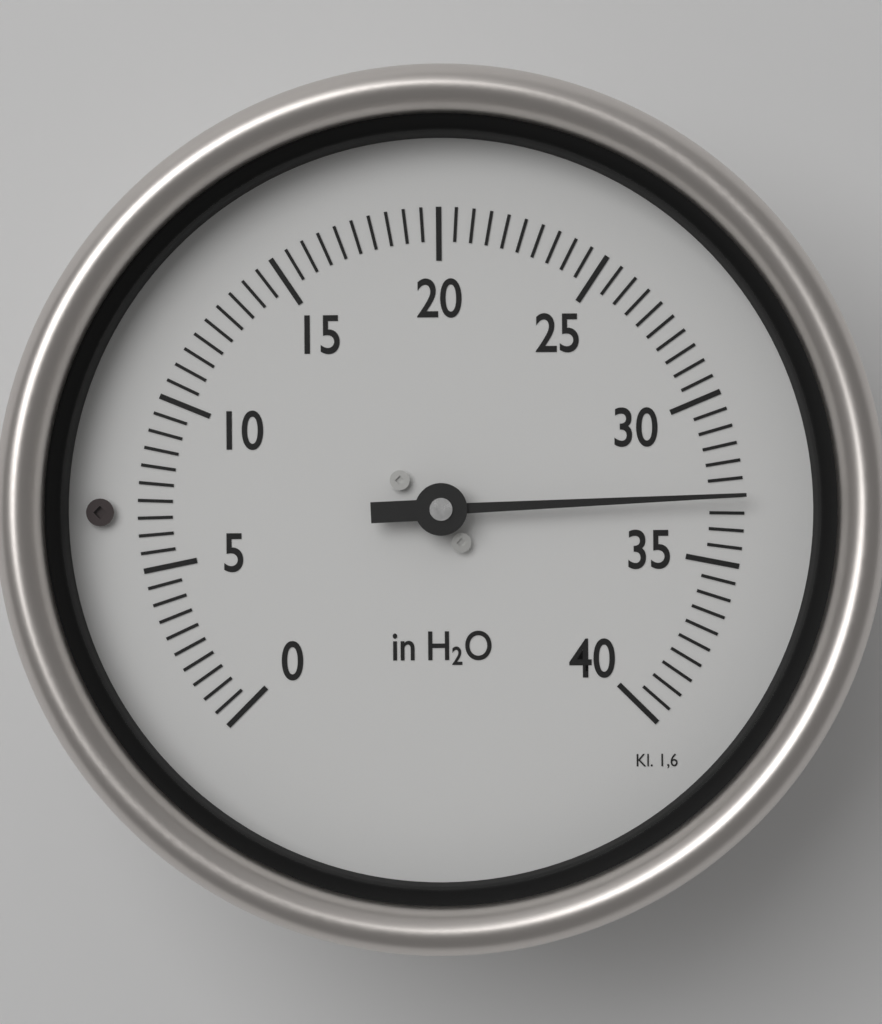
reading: 33.0 in H2O
